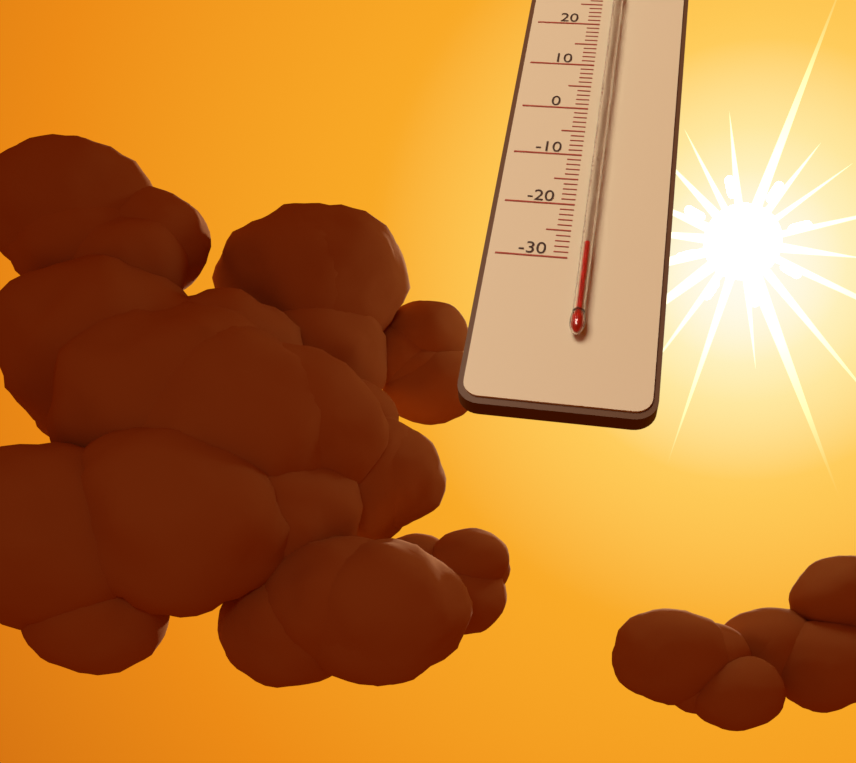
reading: -28 °C
